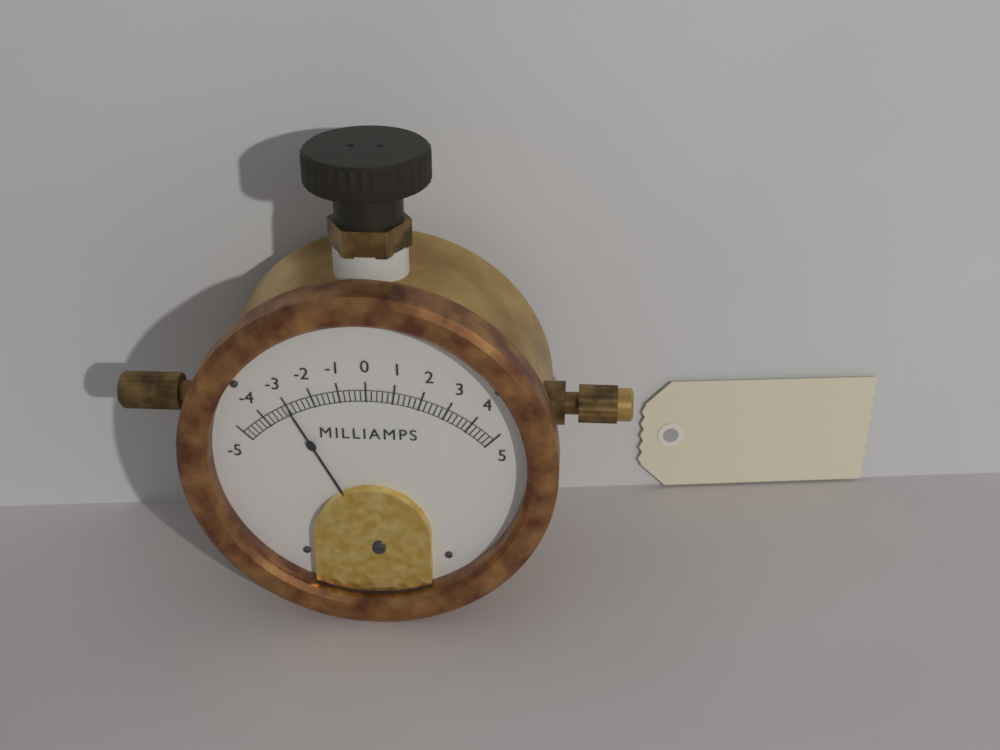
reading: -3.0 mA
